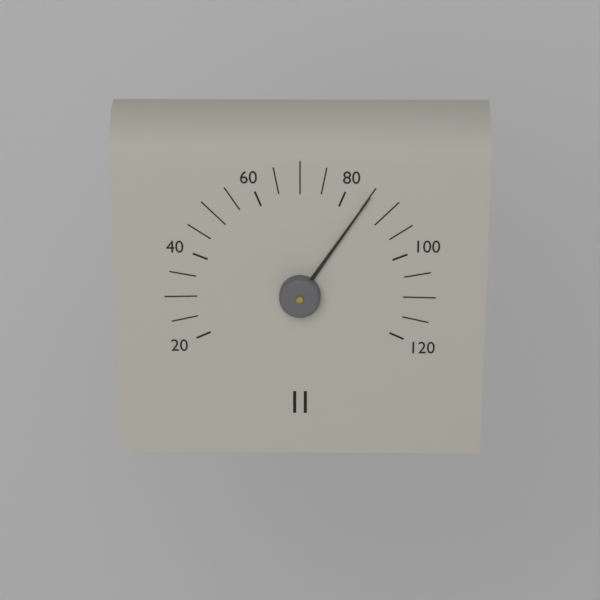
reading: 85 (no unit)
